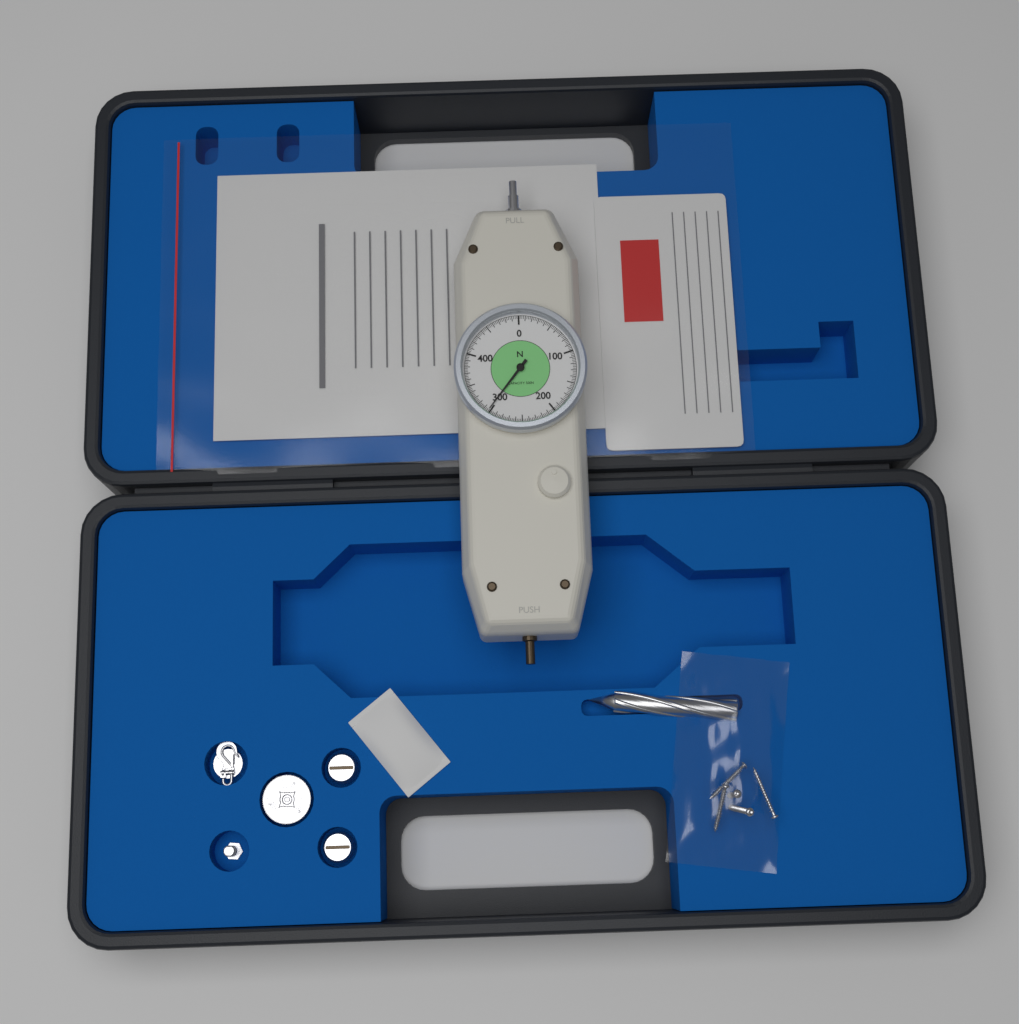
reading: 302.5 N
